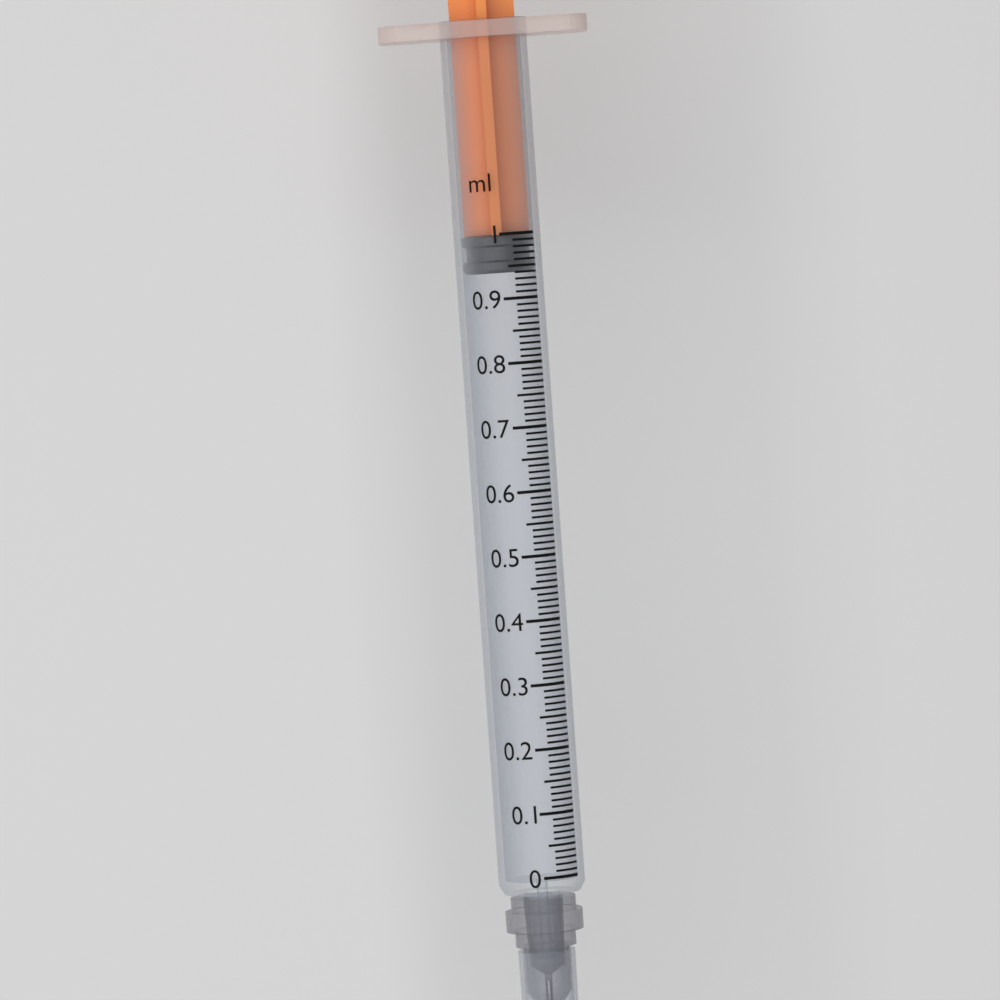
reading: 0.94 ml
